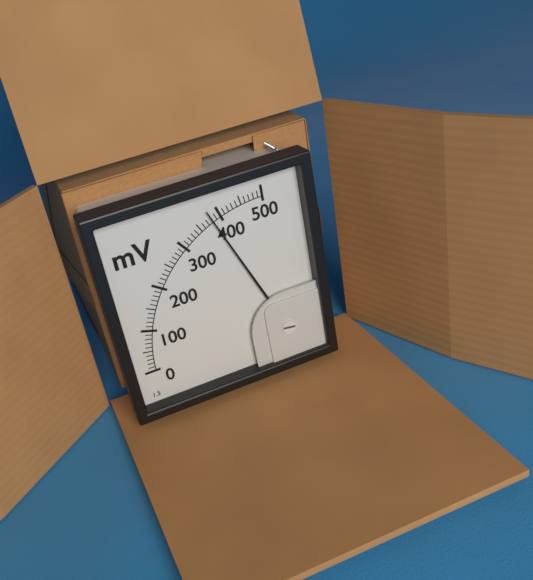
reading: 380 mV
